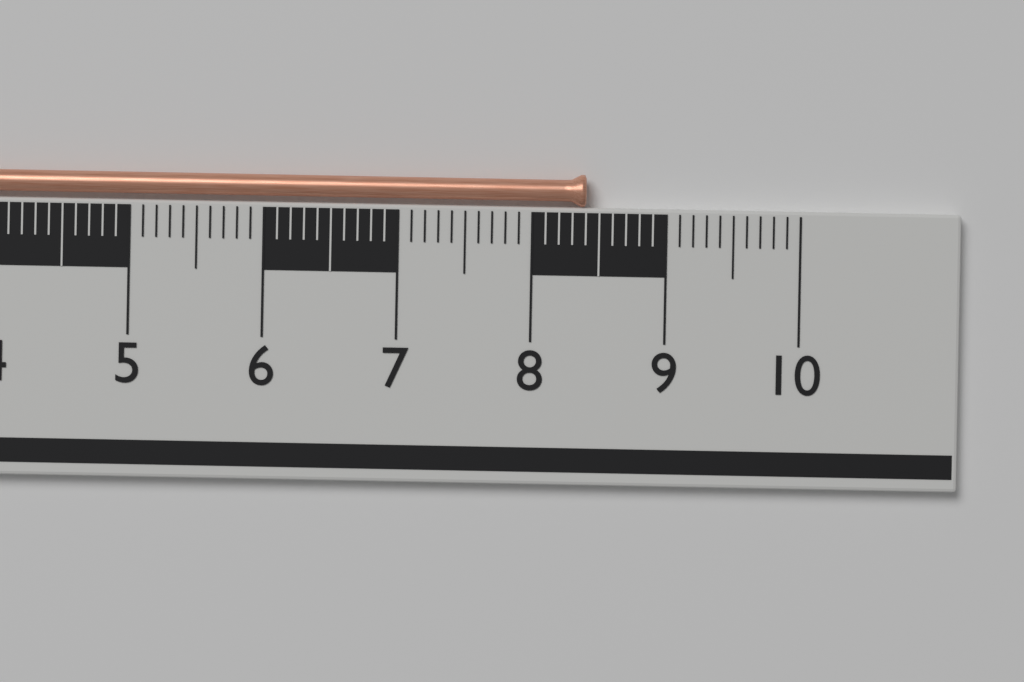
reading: 8.4 cm
